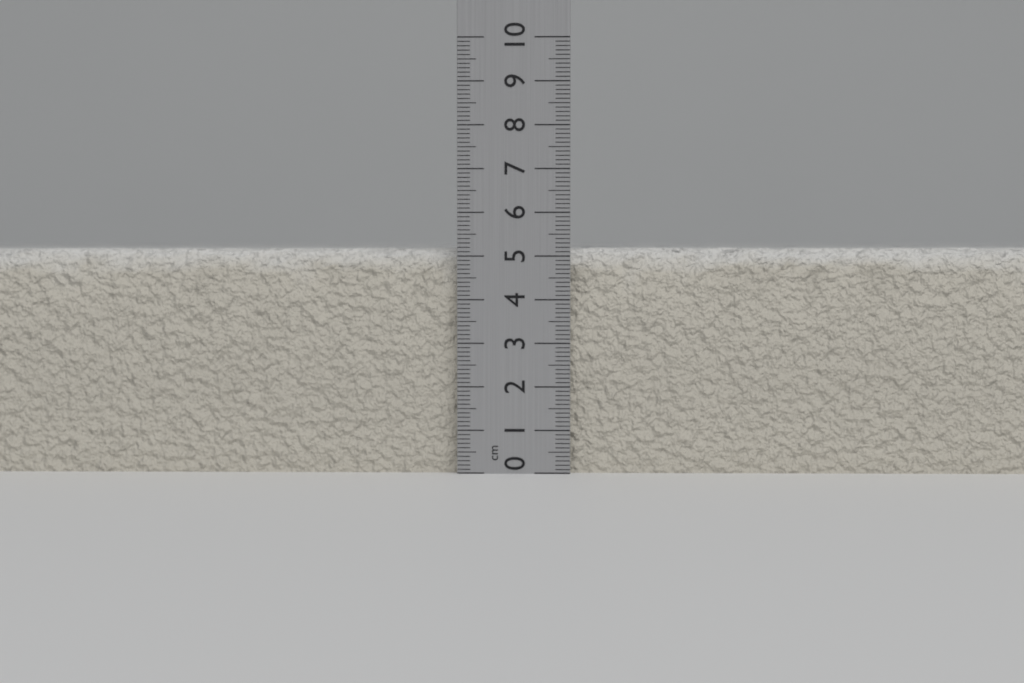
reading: 5.2 cm
